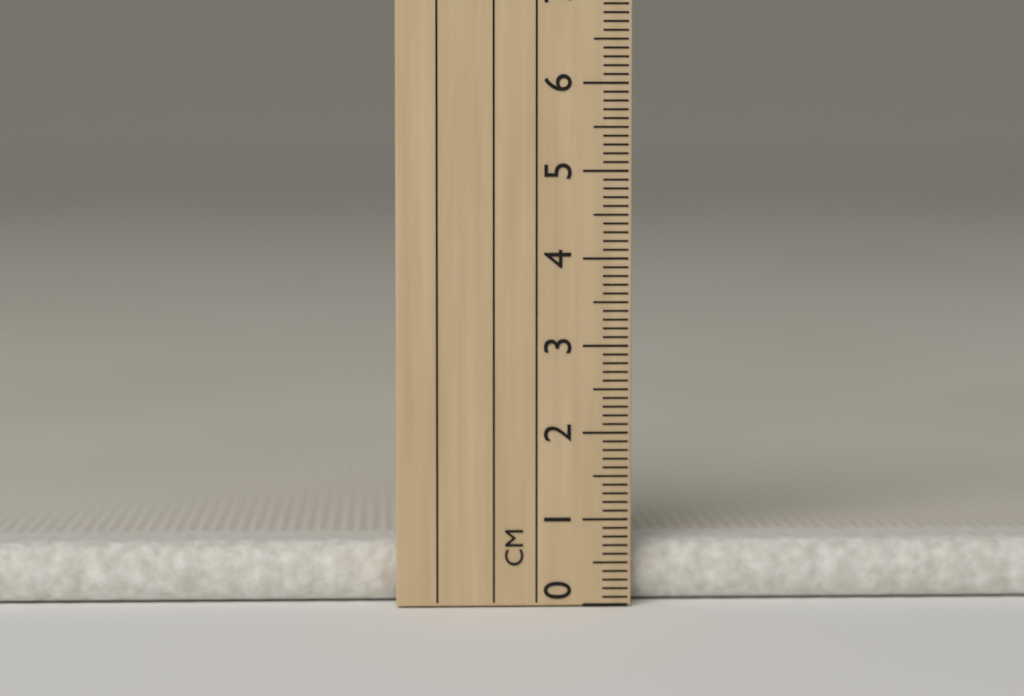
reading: 0.7 cm
